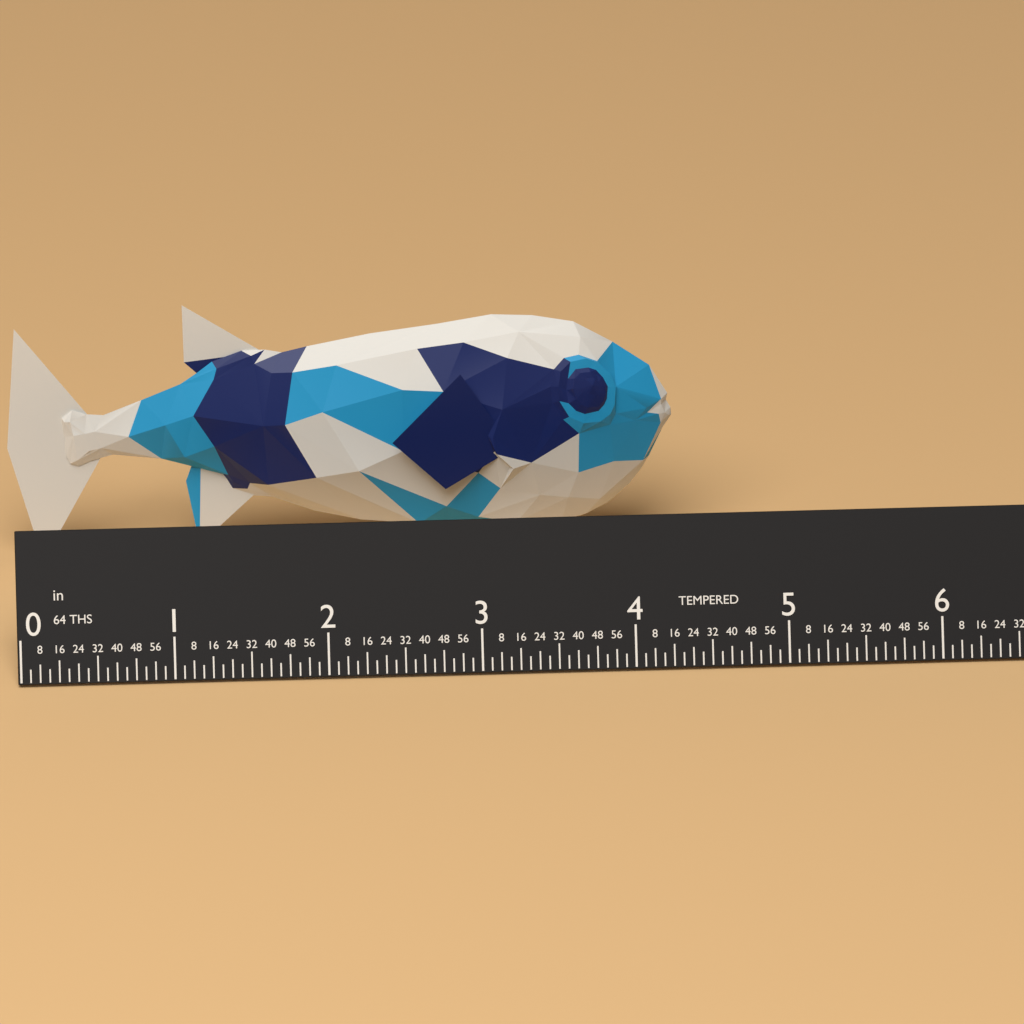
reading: 4.3750 in
